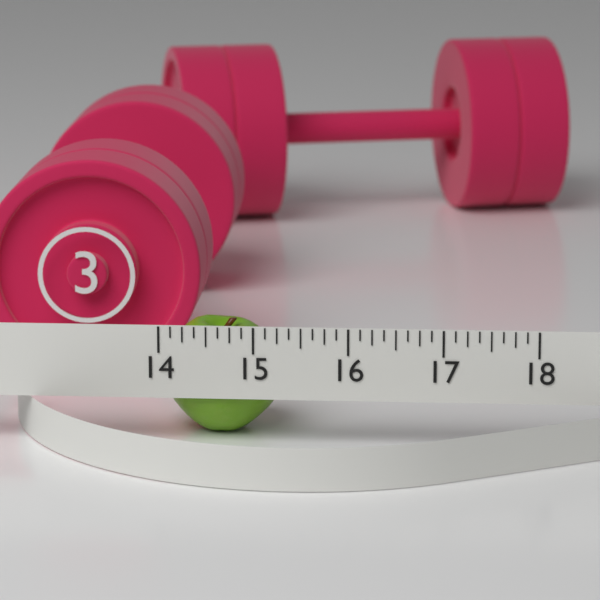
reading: 15.250 (no unit)
